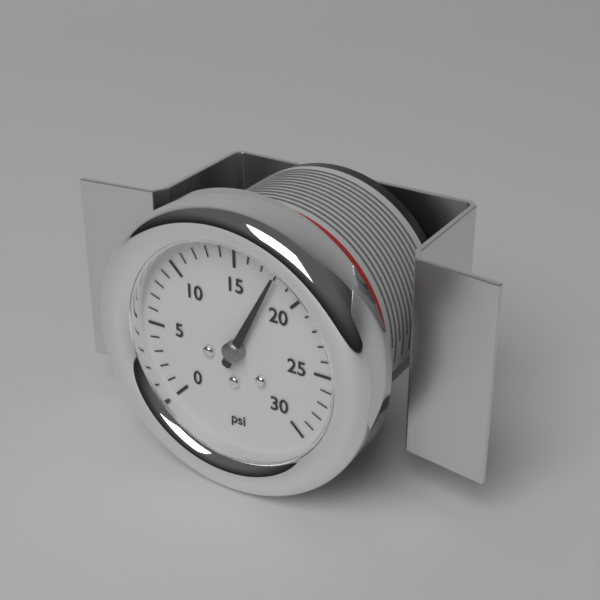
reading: 18 psi
